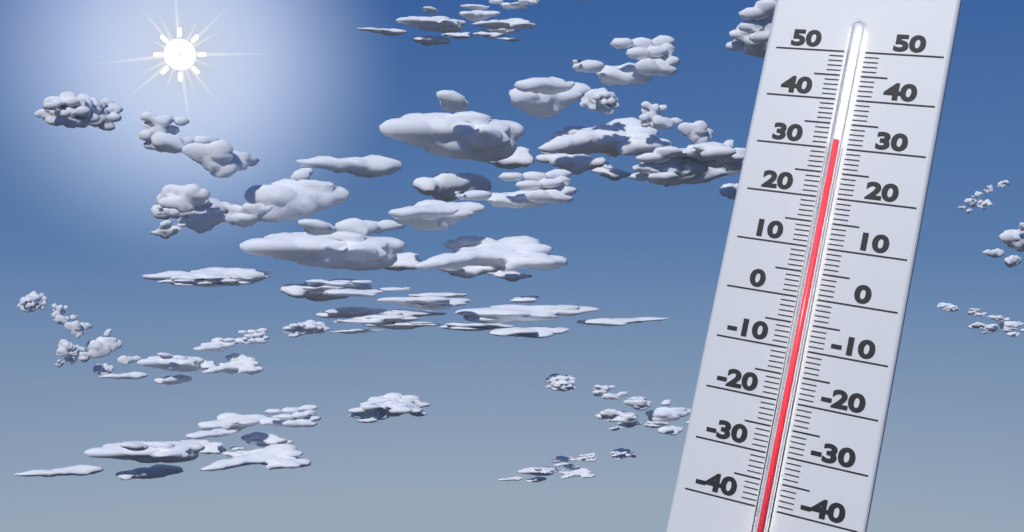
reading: 31 (no unit)
